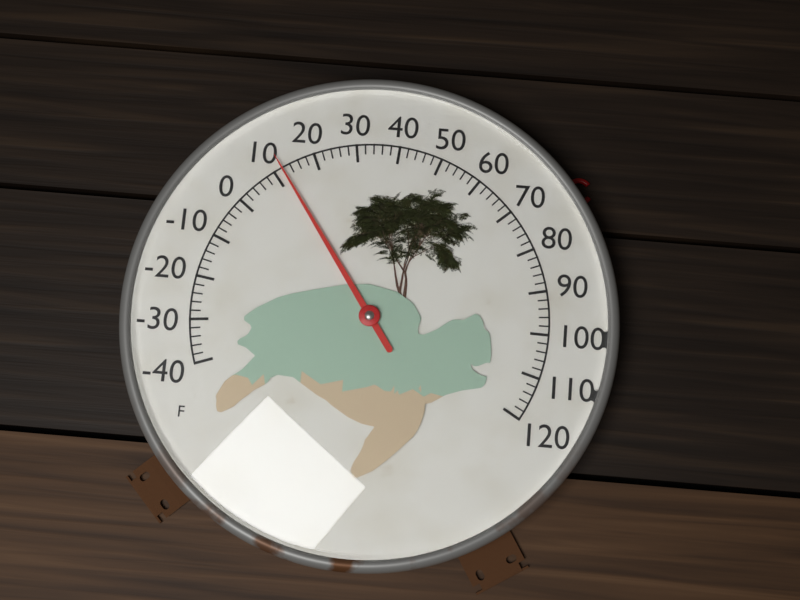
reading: 12 °F
